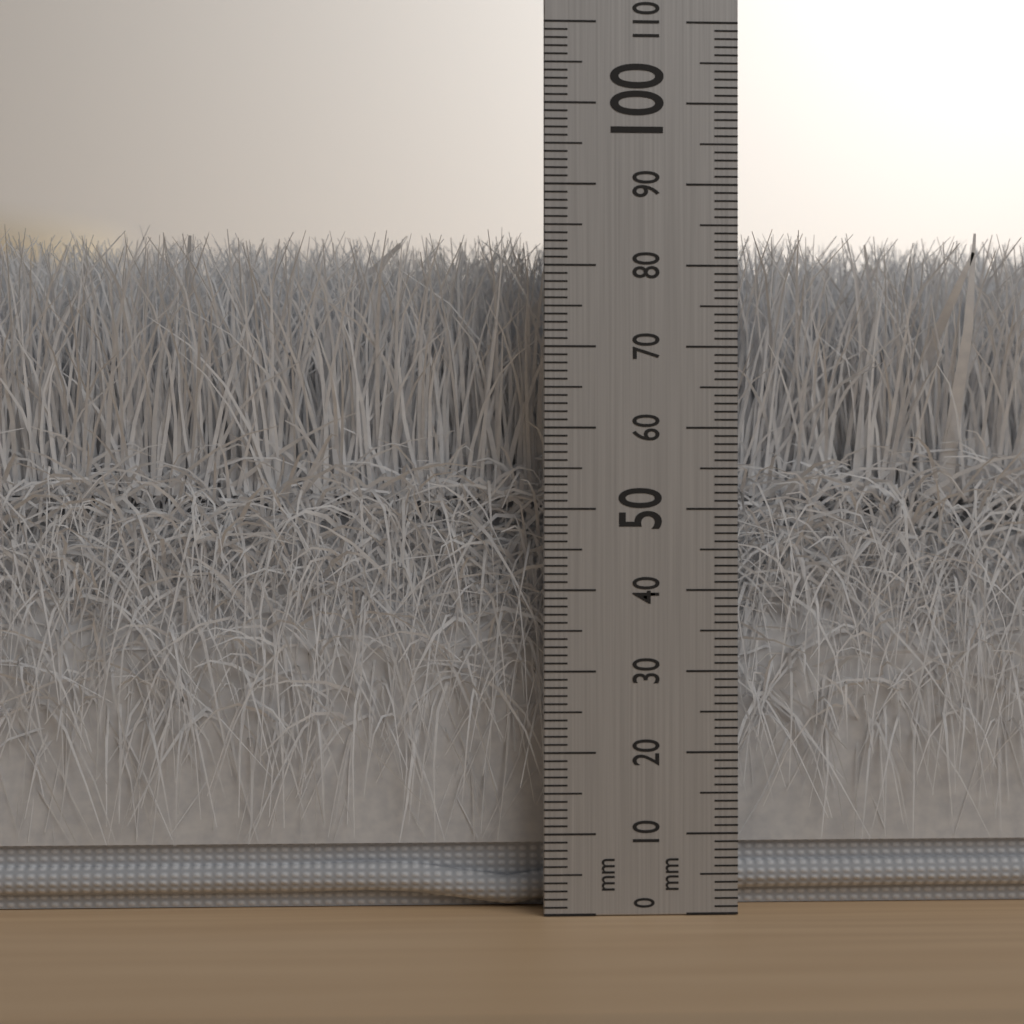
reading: 85 mm
